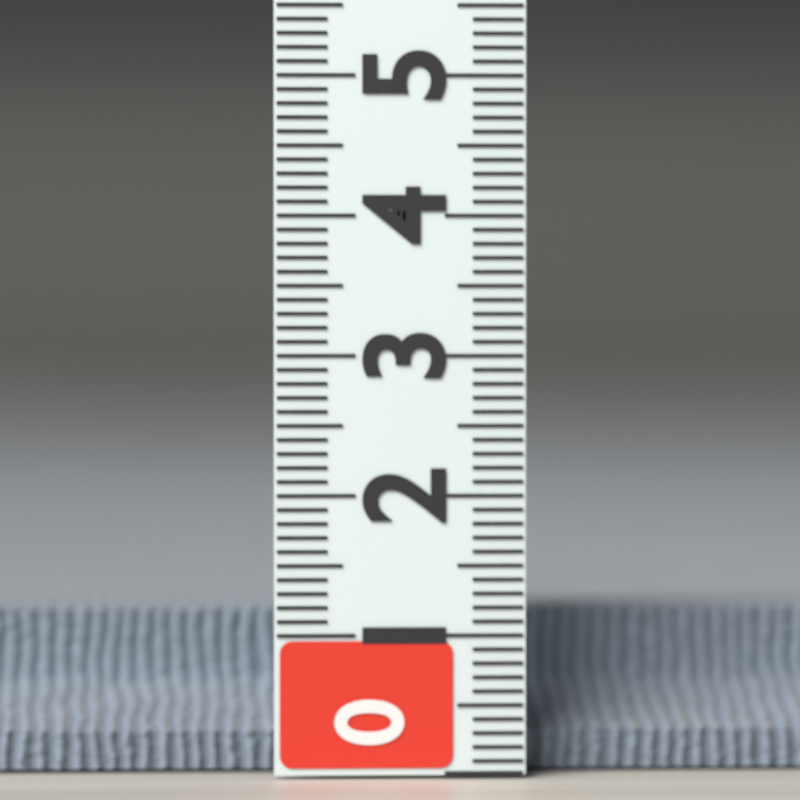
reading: 1.1 (no unit)
